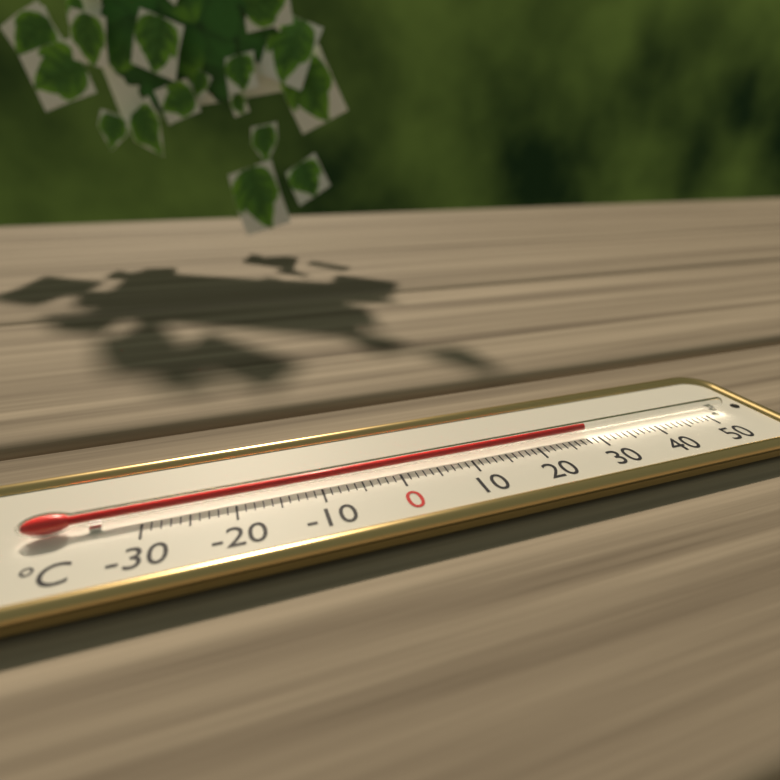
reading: 28 °C
